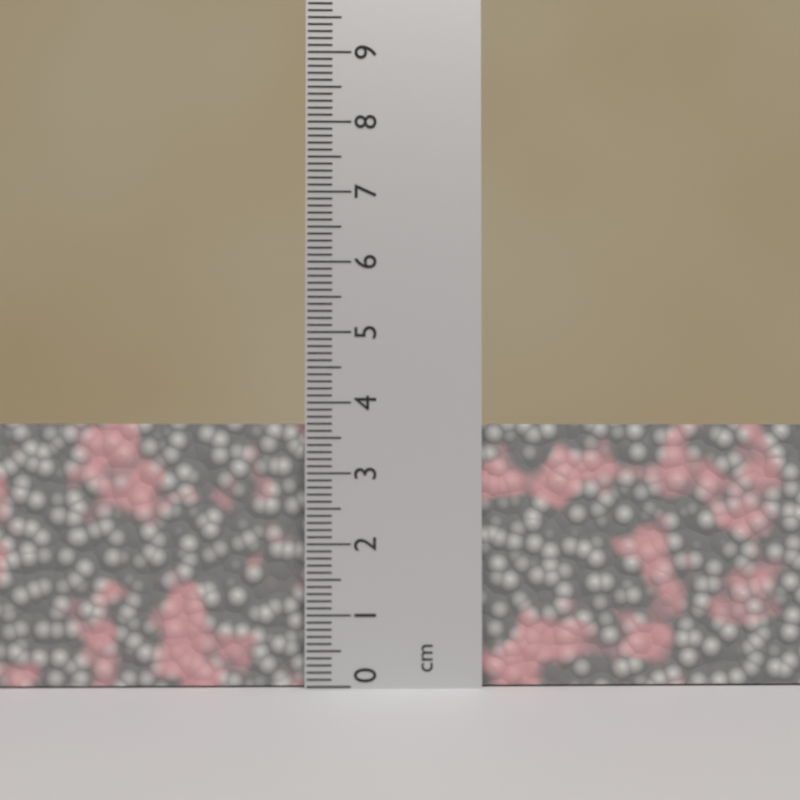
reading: 3.7 cm
